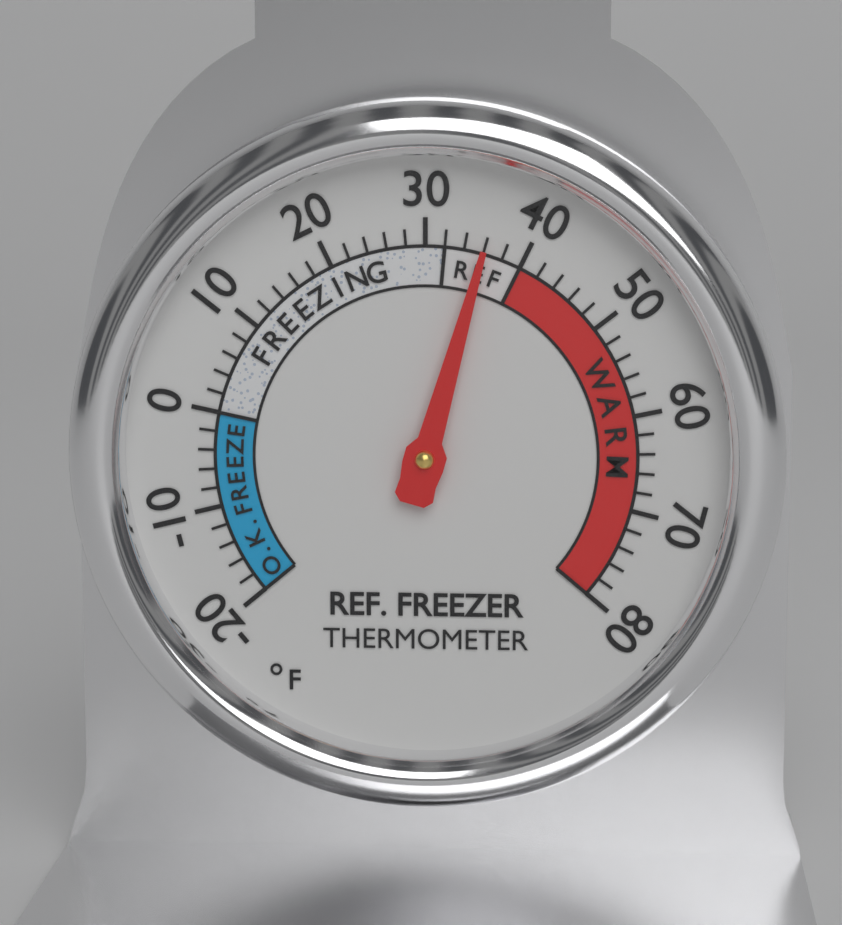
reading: 36 °F
